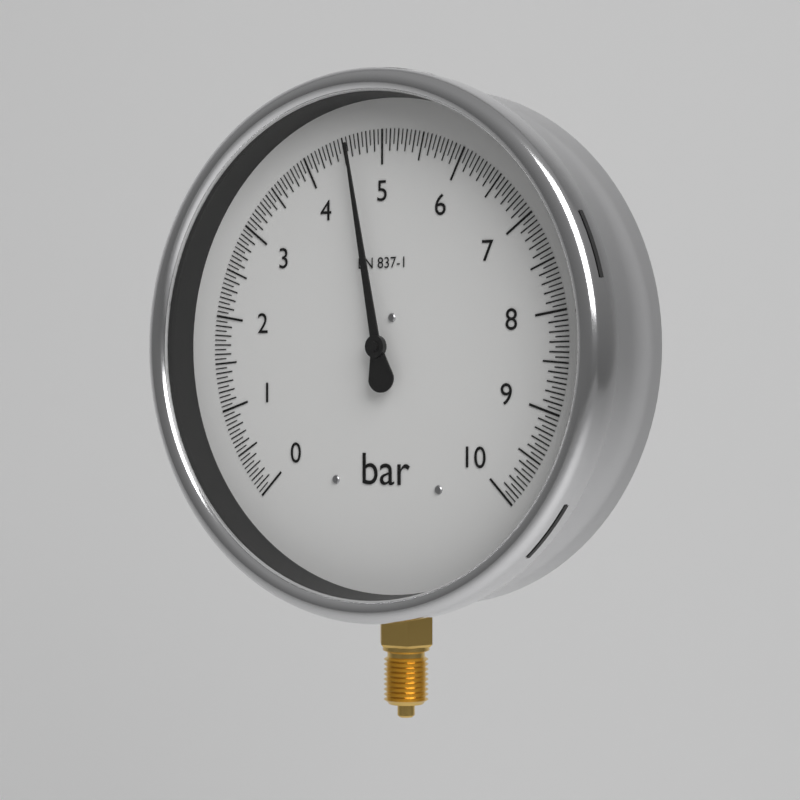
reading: 4.60 bar
